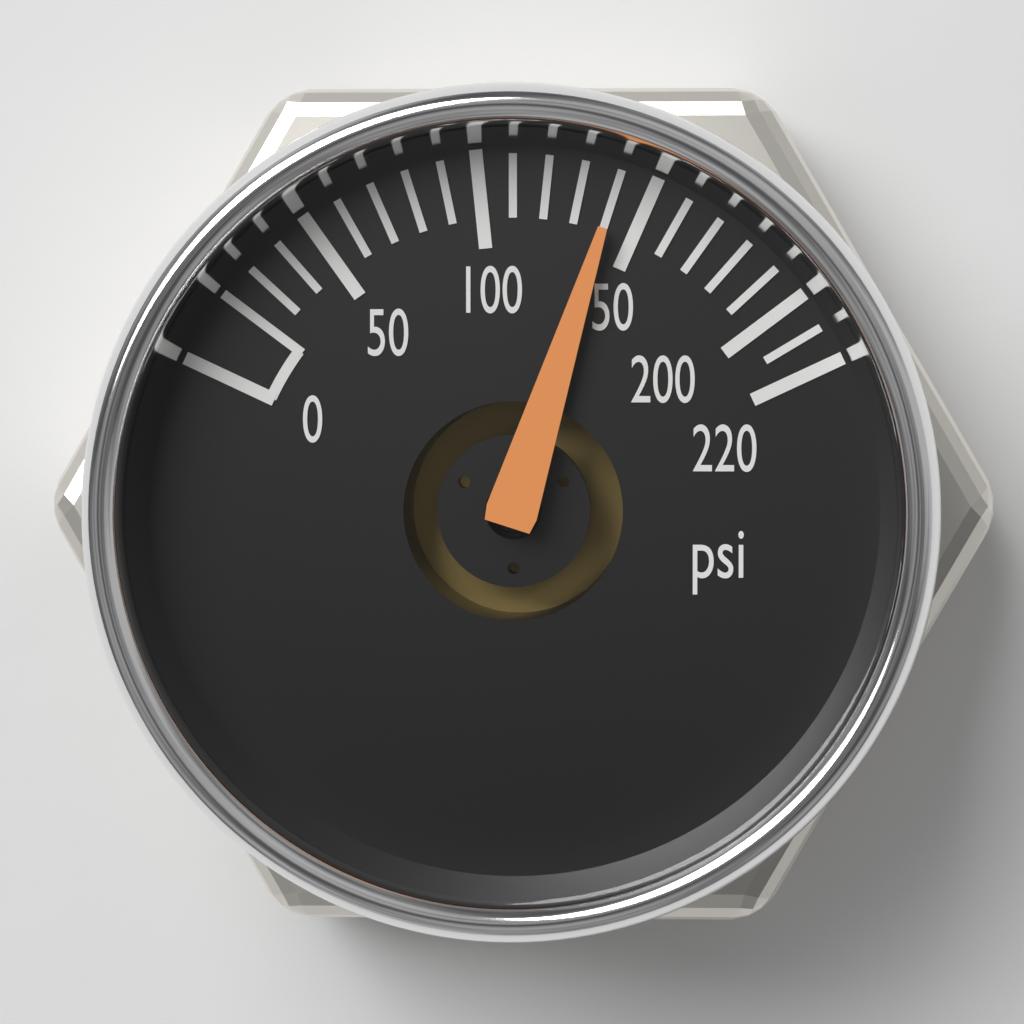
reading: 140 psi
